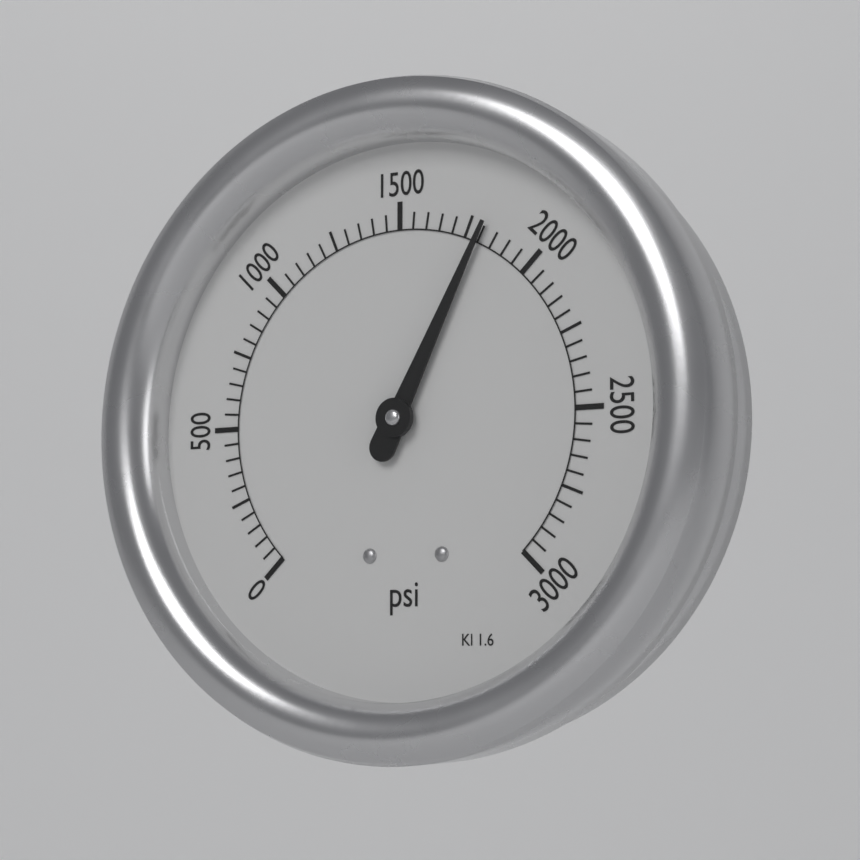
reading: 1800 psi
